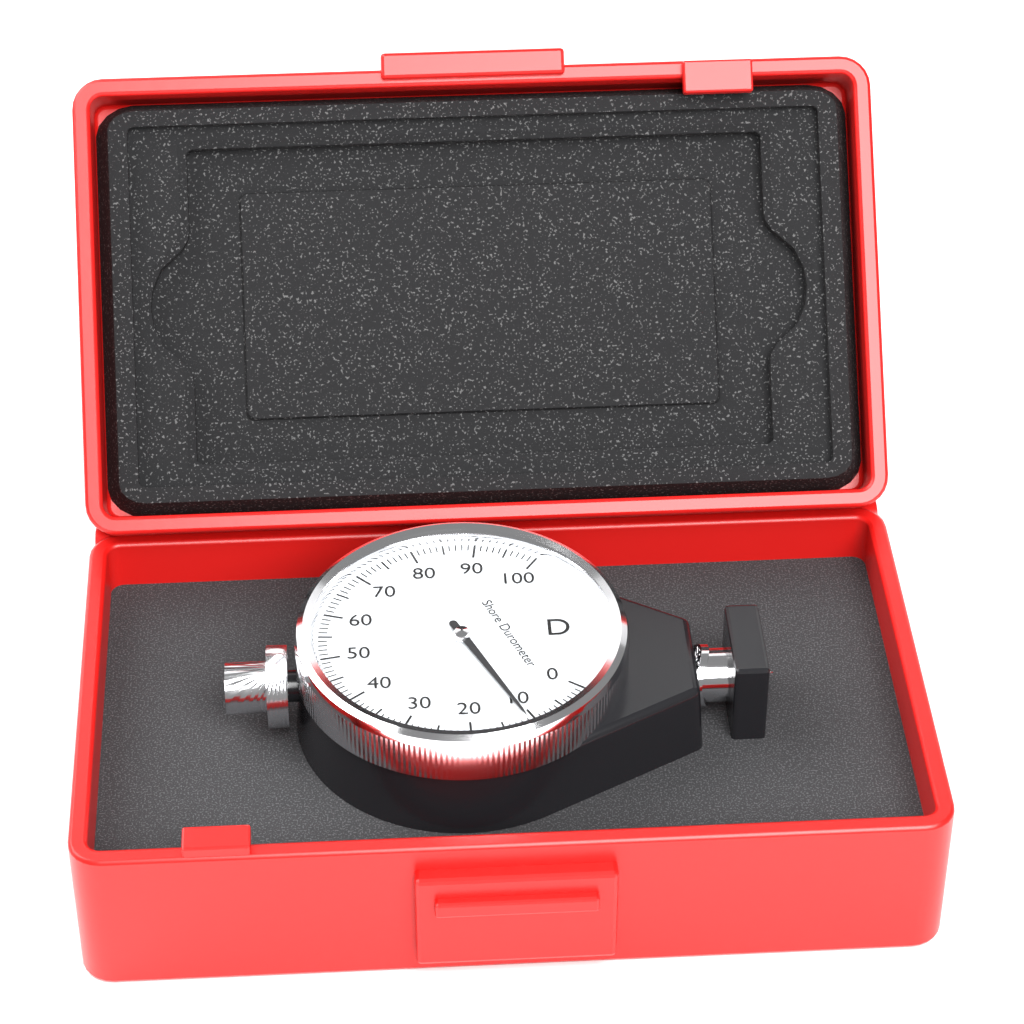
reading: 11 Shore D
